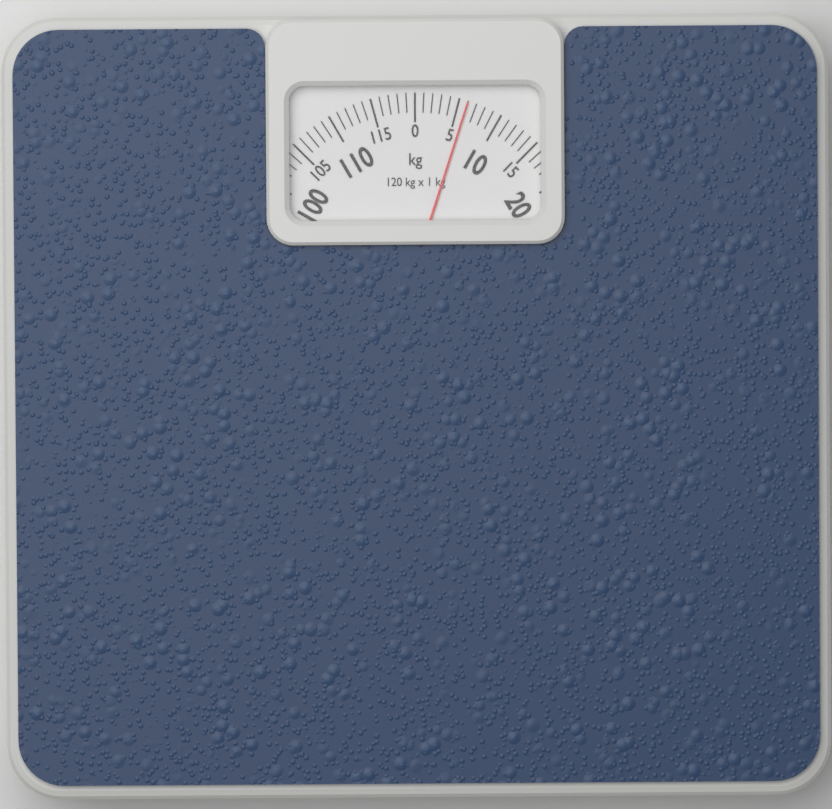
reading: 6 kg
